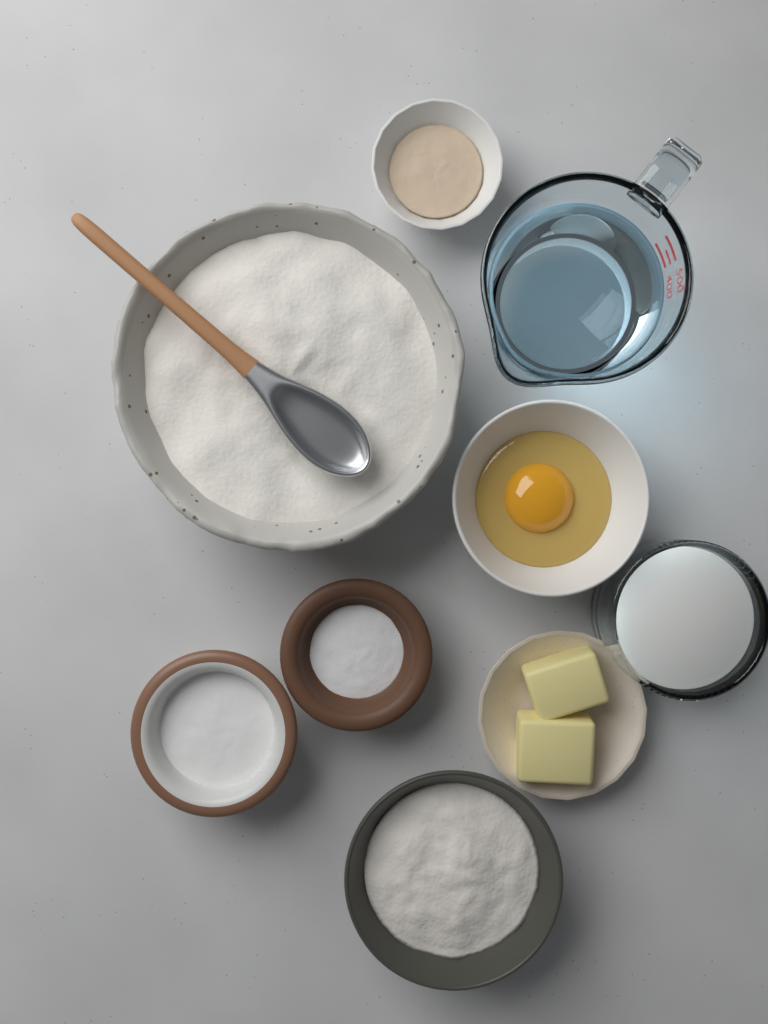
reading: 400 ml
